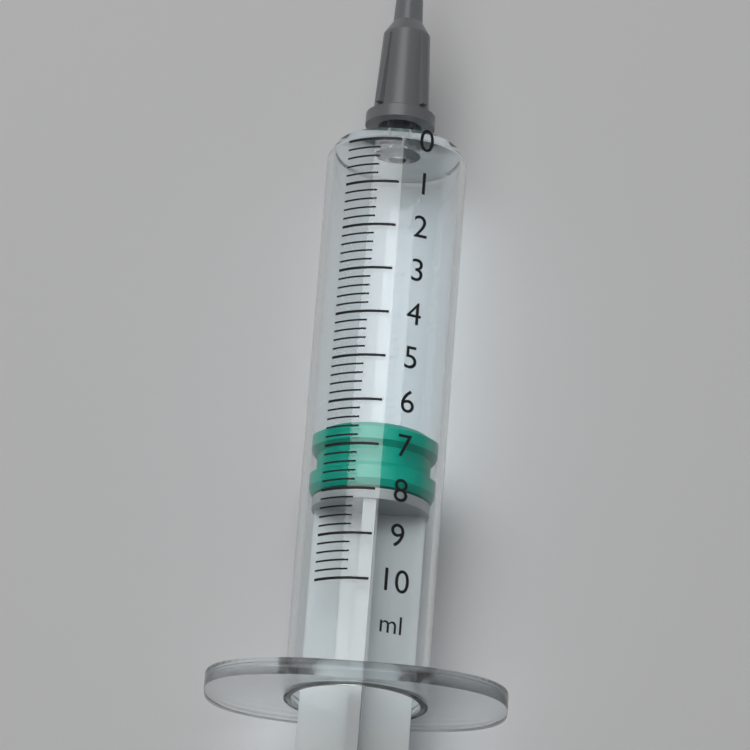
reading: 6.4 ml
